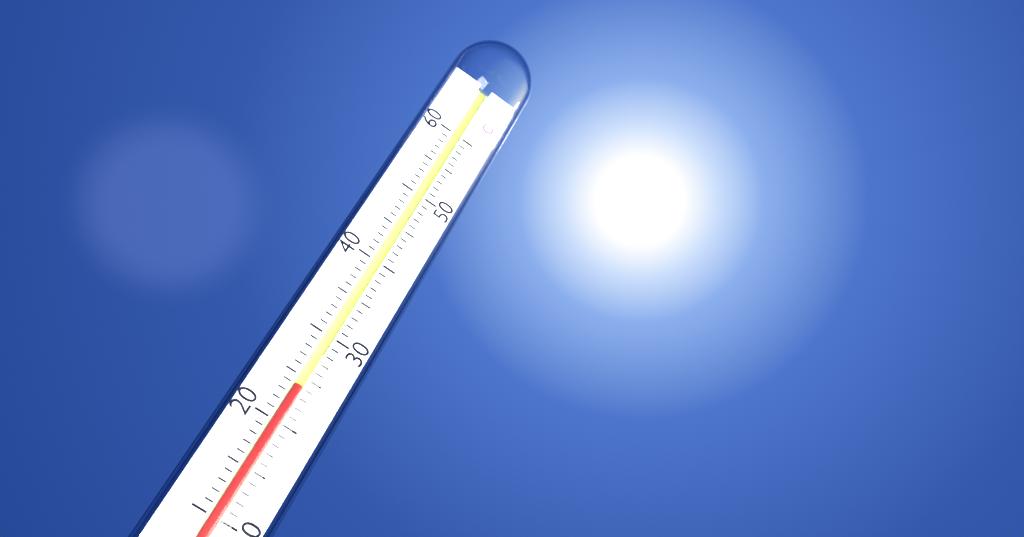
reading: 24 °C
